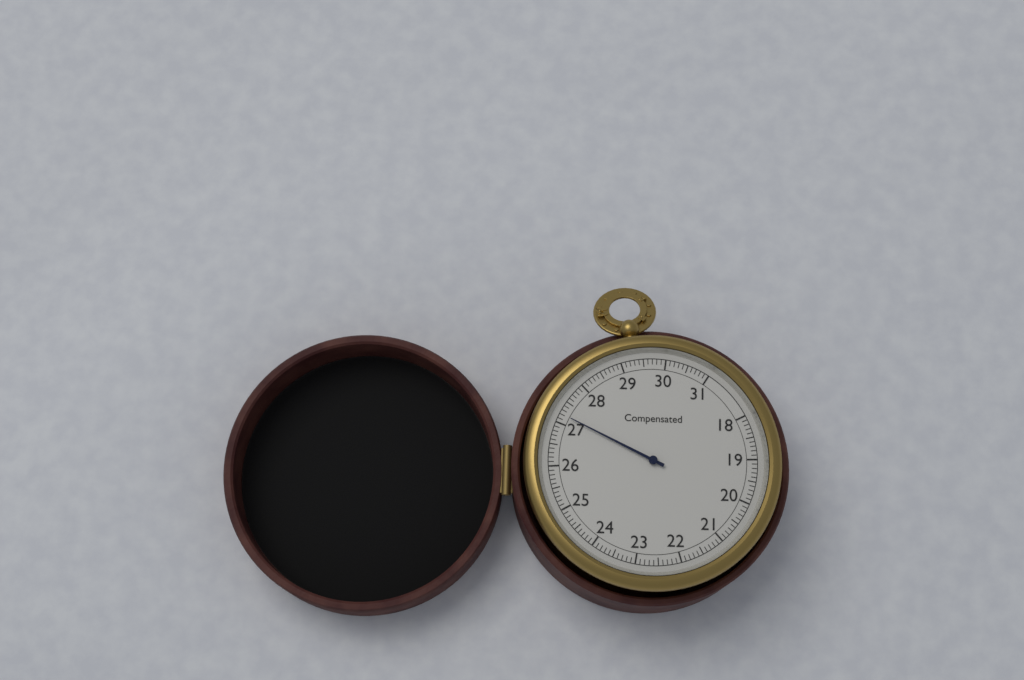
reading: 27.2 (no unit)
